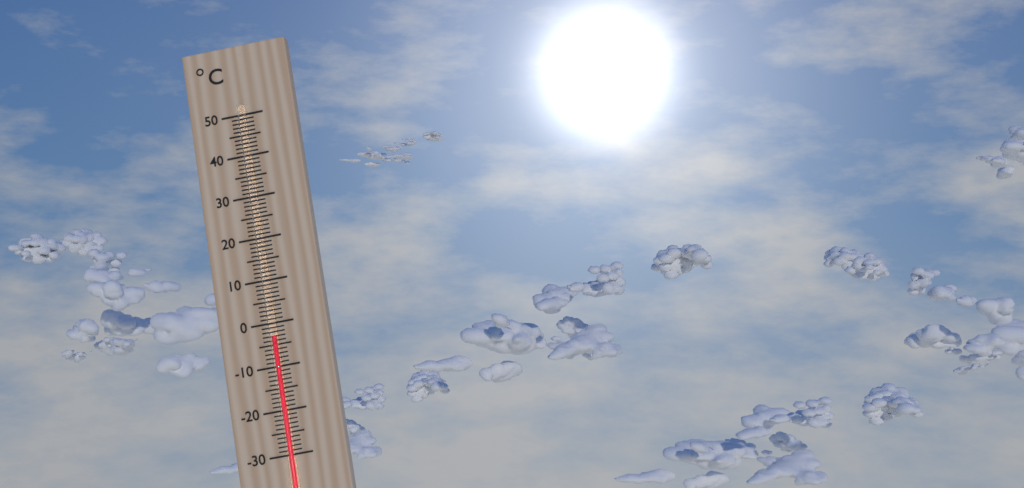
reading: -3 °C
